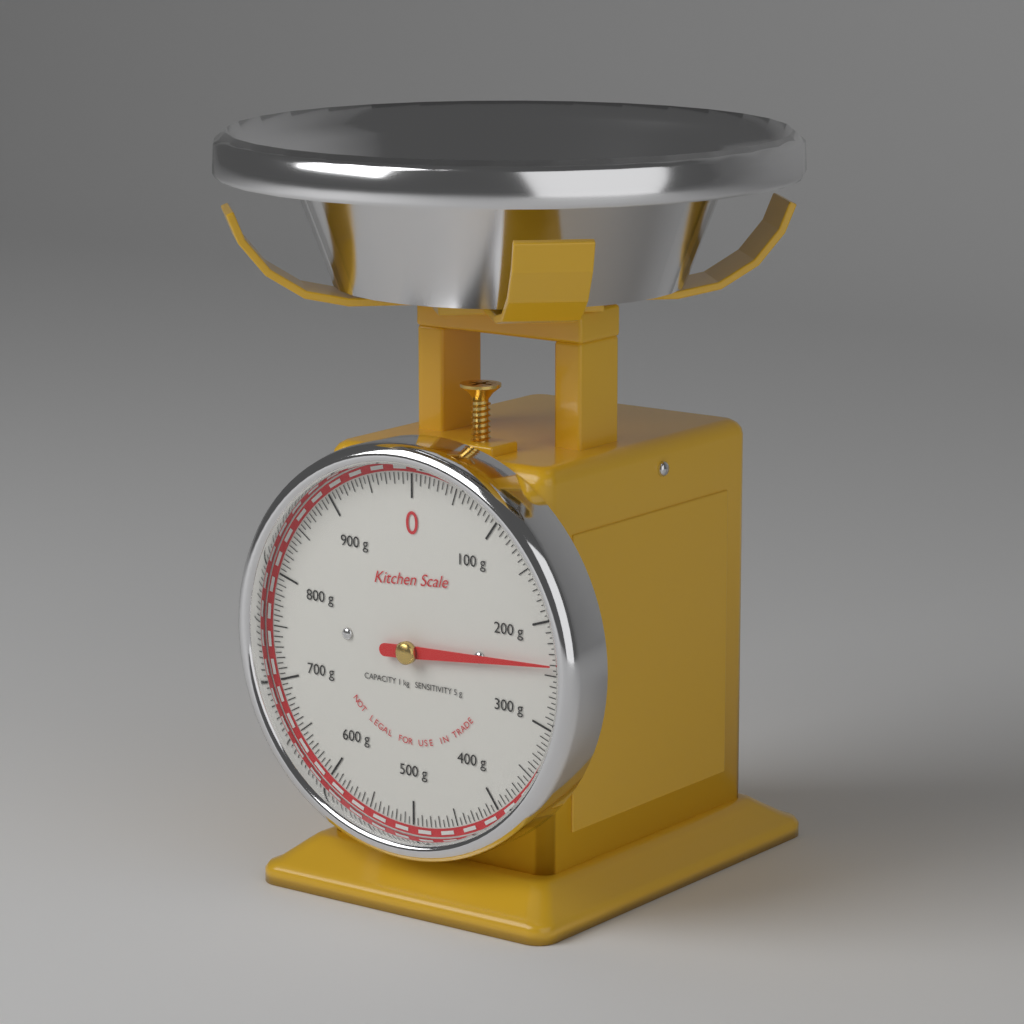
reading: 240 g
